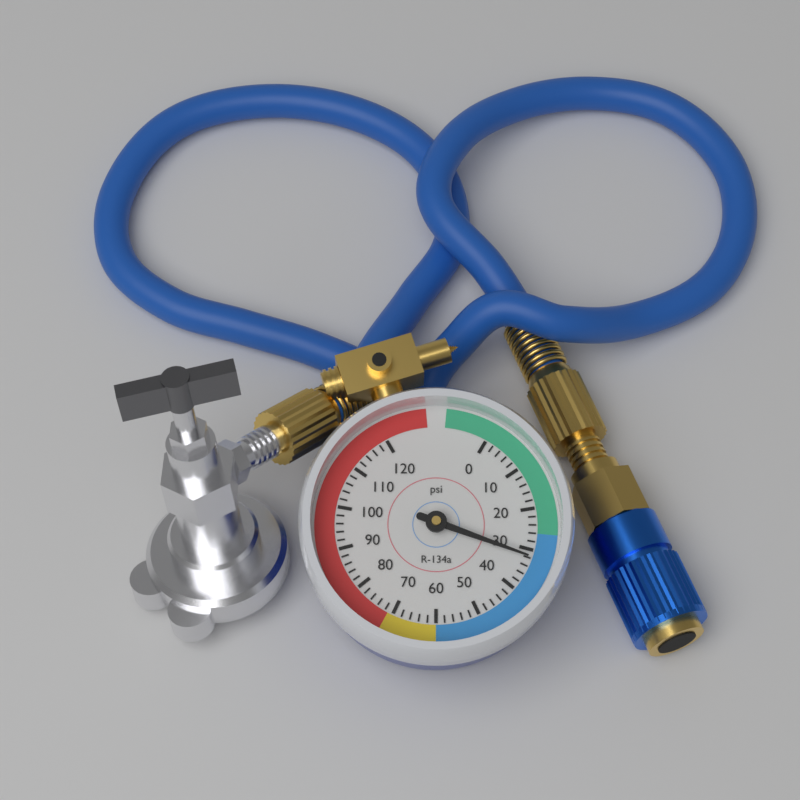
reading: 32 psi
